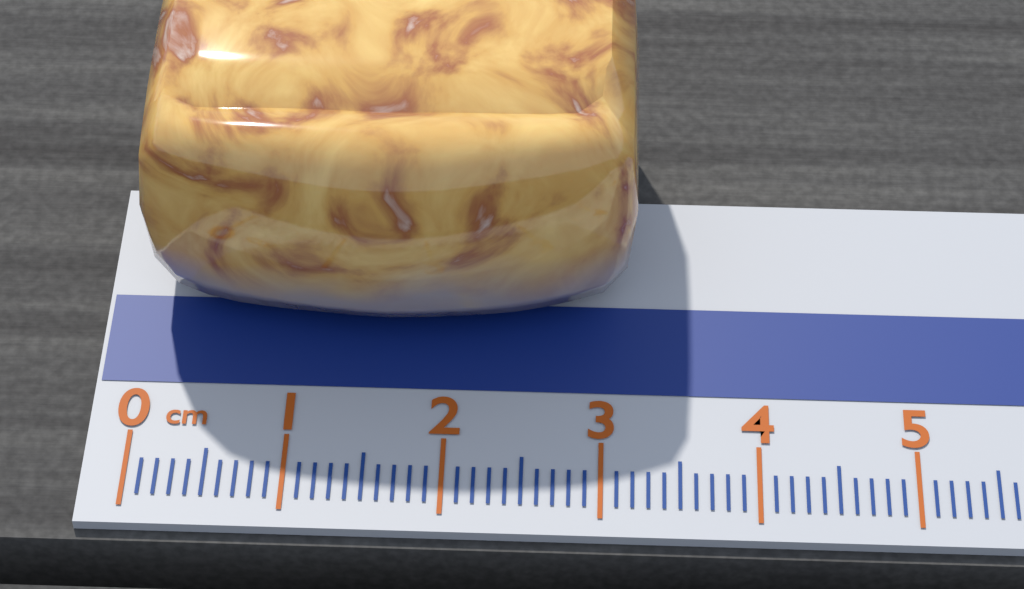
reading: 3.2 cm
